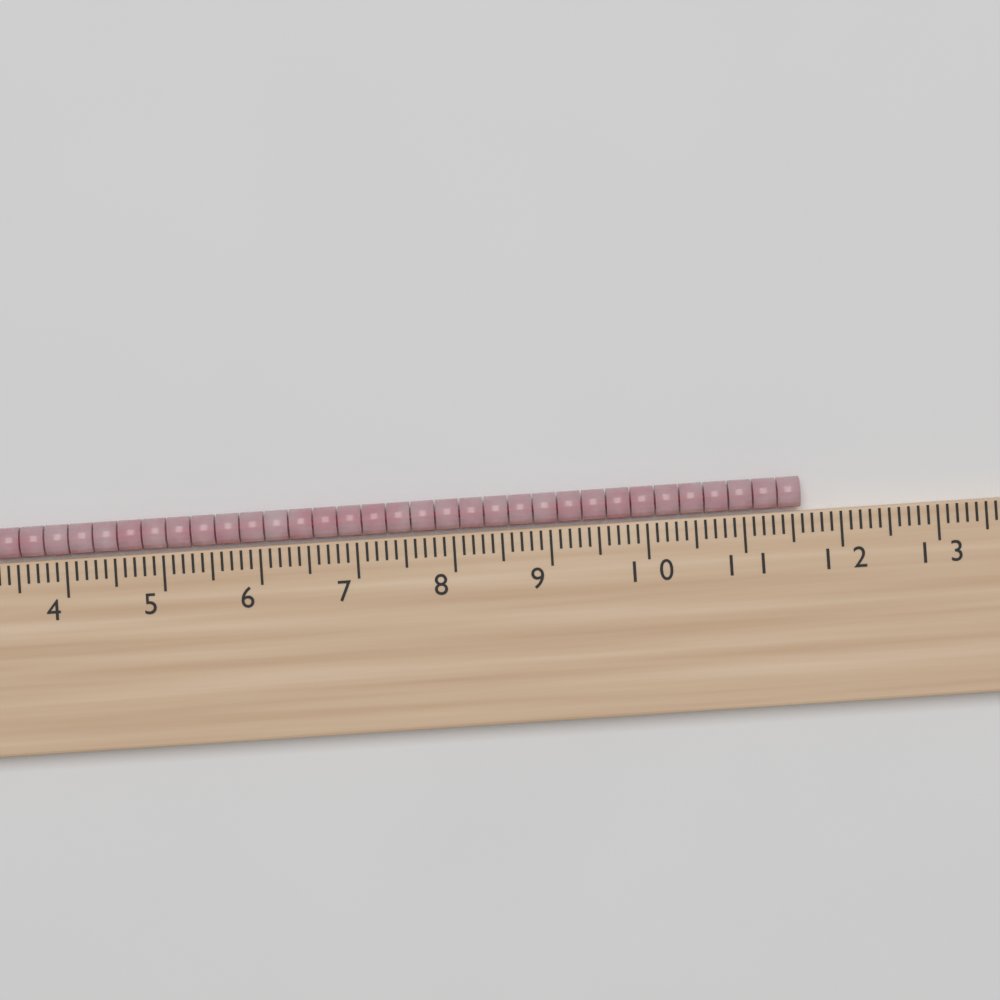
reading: 11.6 cm
